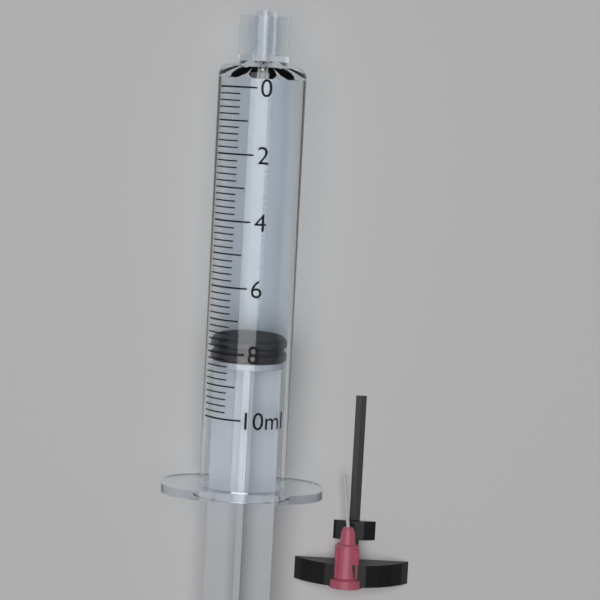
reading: 7.6 ml
